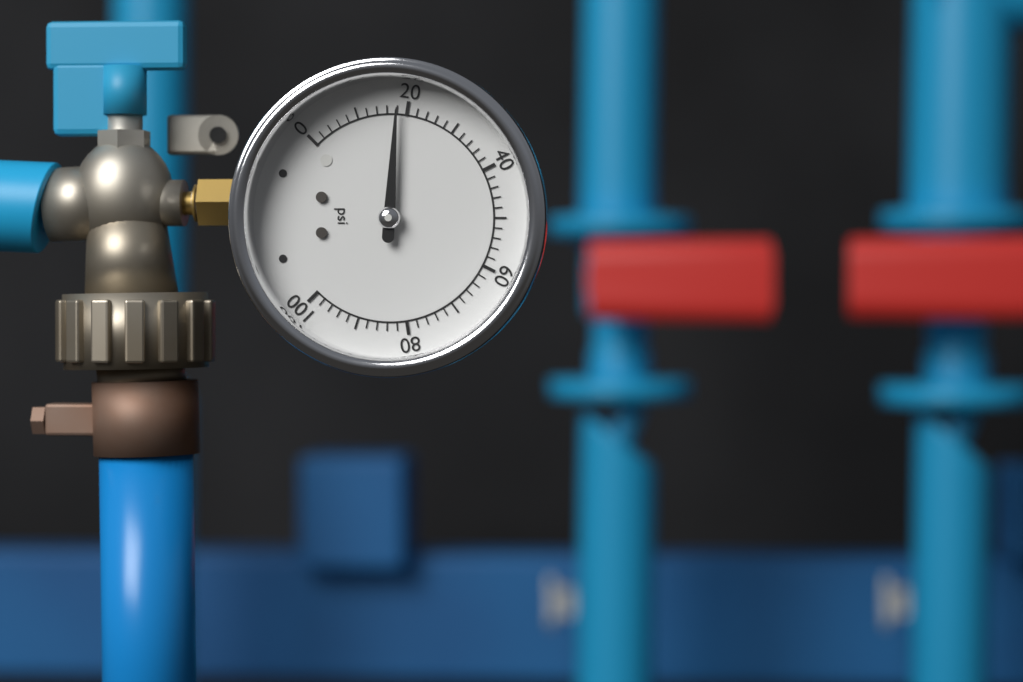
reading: 18 psi
